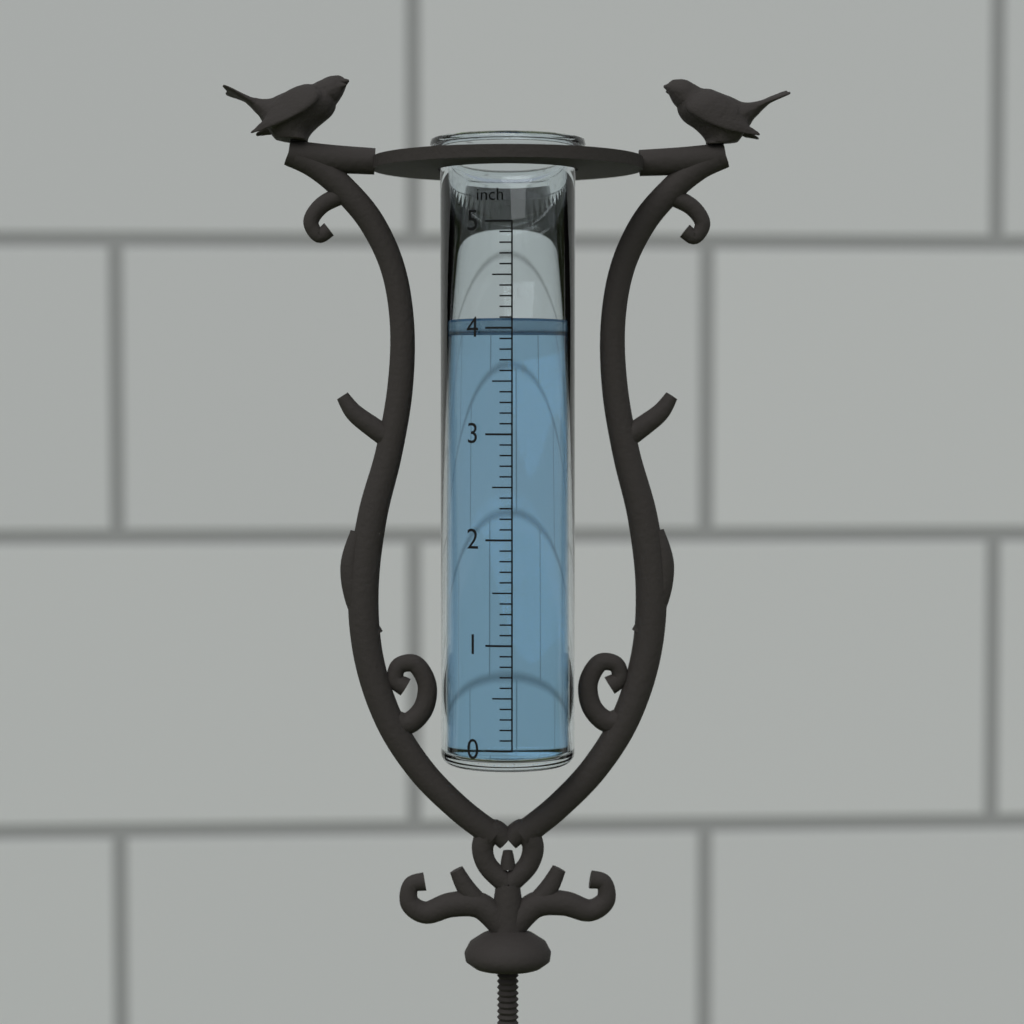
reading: 4.1 inch
